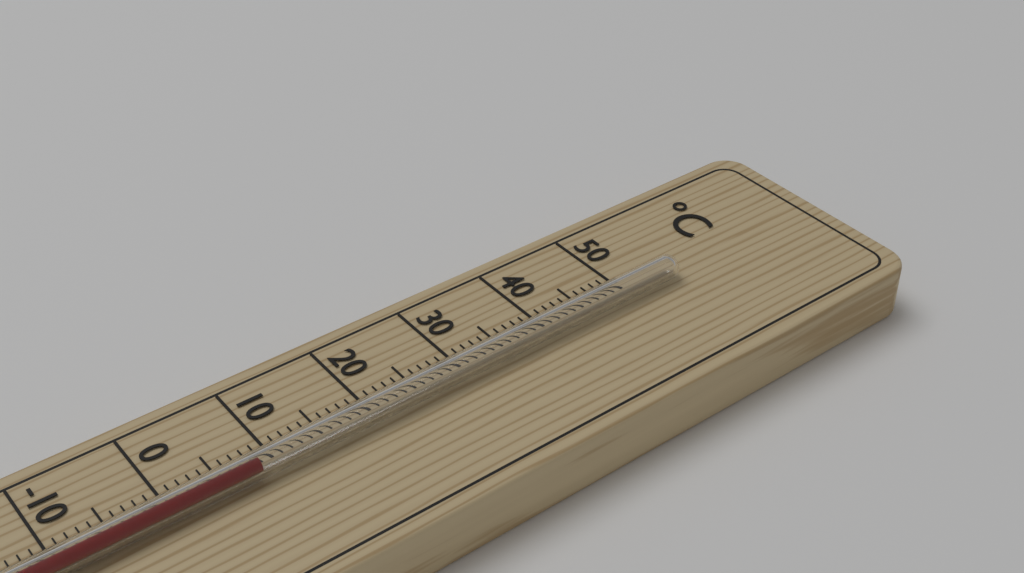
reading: 8 °C
